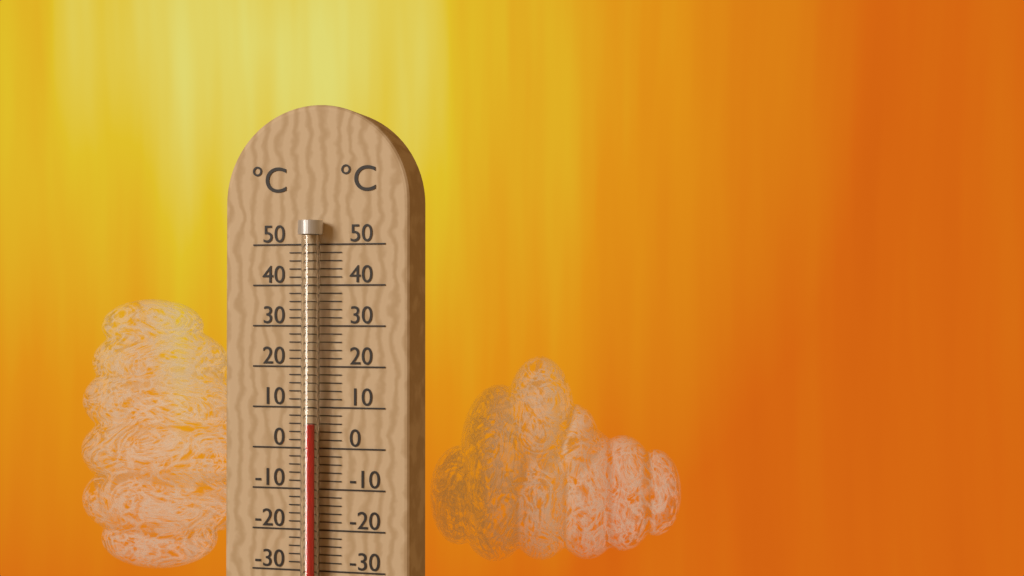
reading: 6 °C
